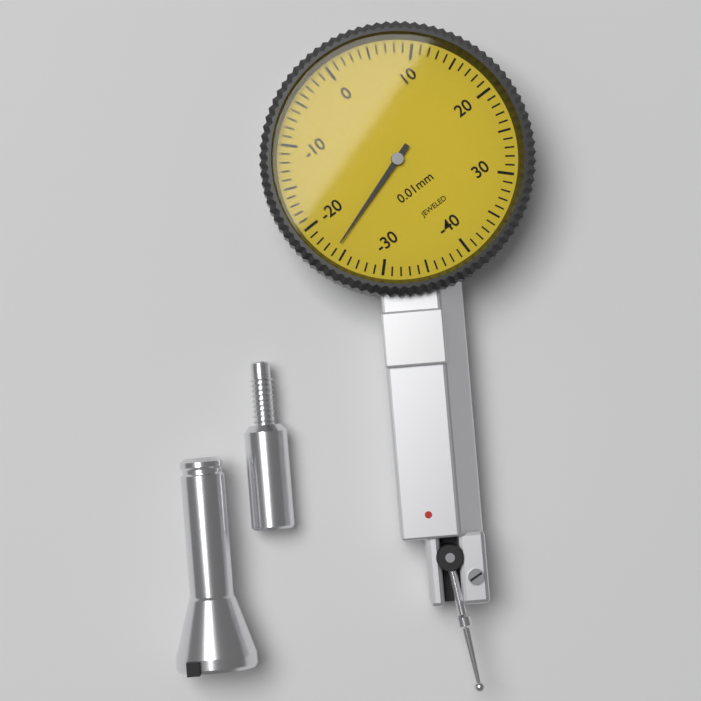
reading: -24 0.01mm
